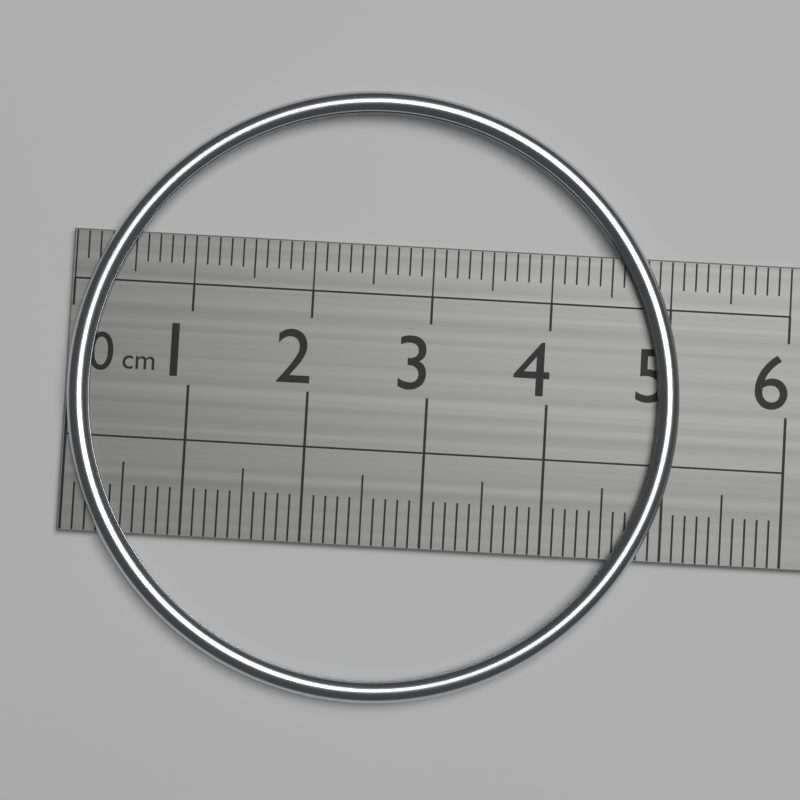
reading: 5.1 cm
